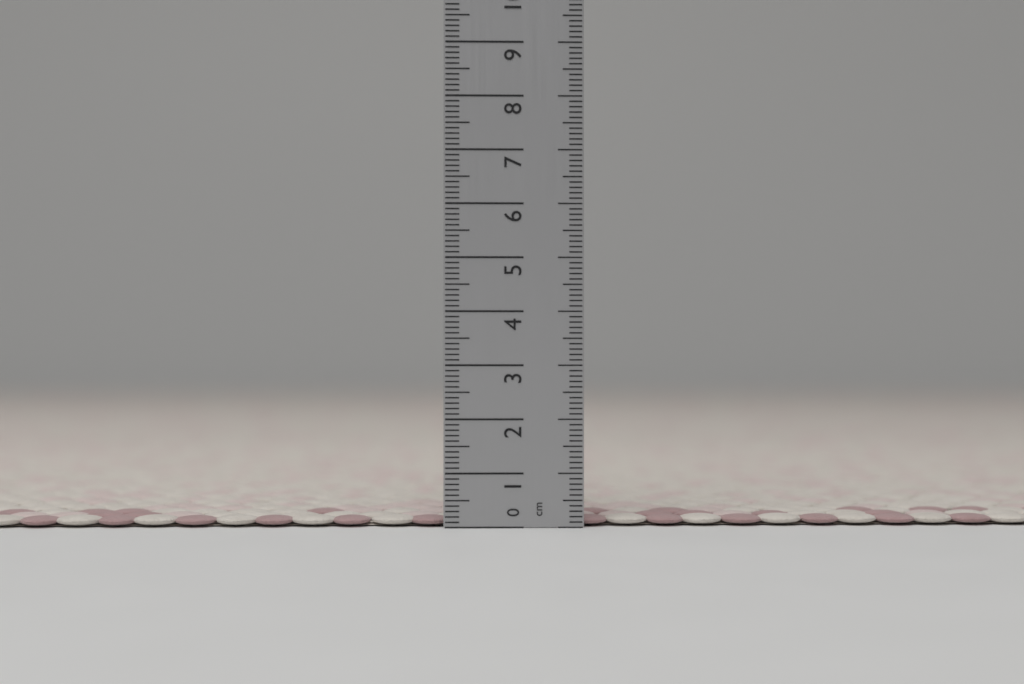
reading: 0.2 cm
